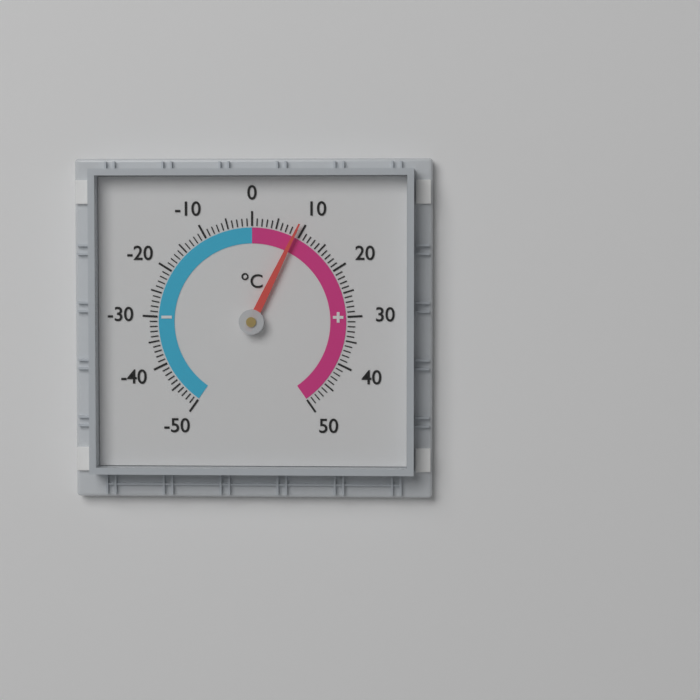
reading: 9 °C
